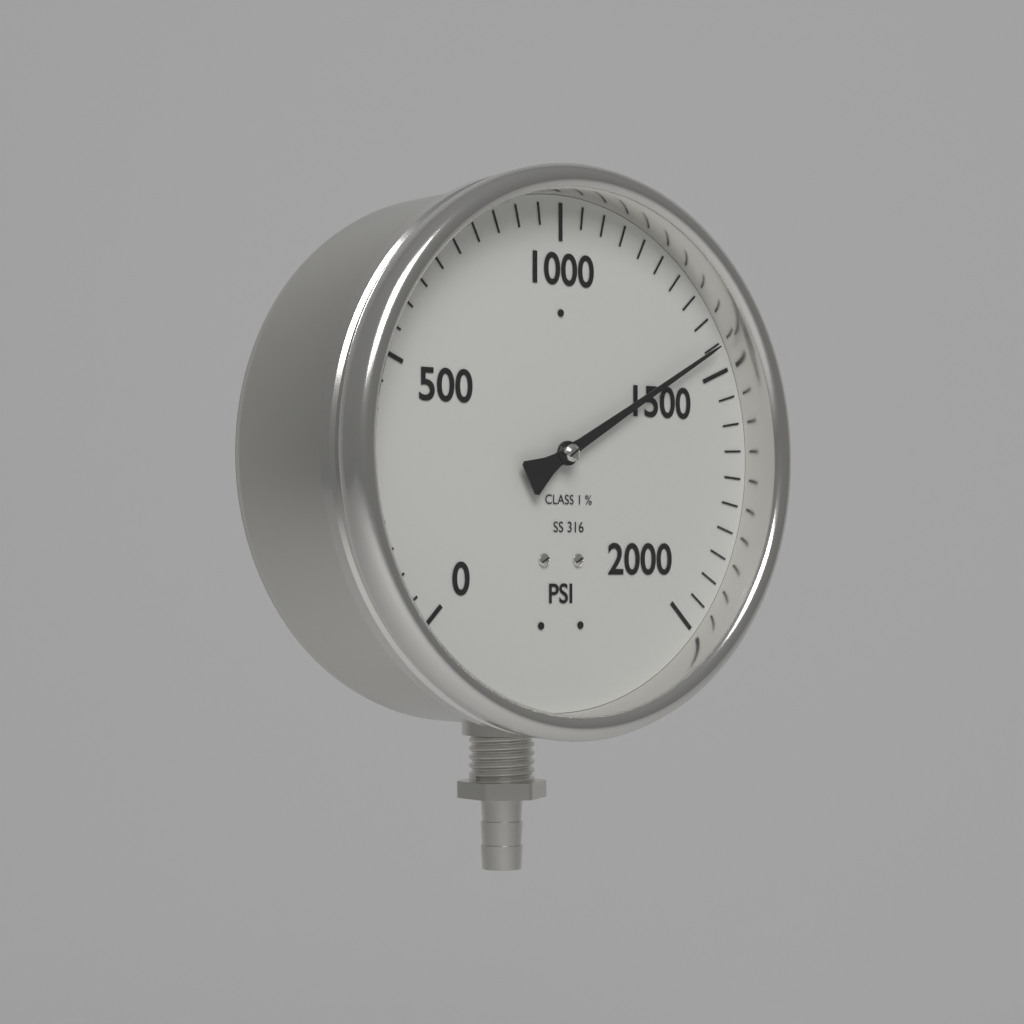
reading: 1450 psi
